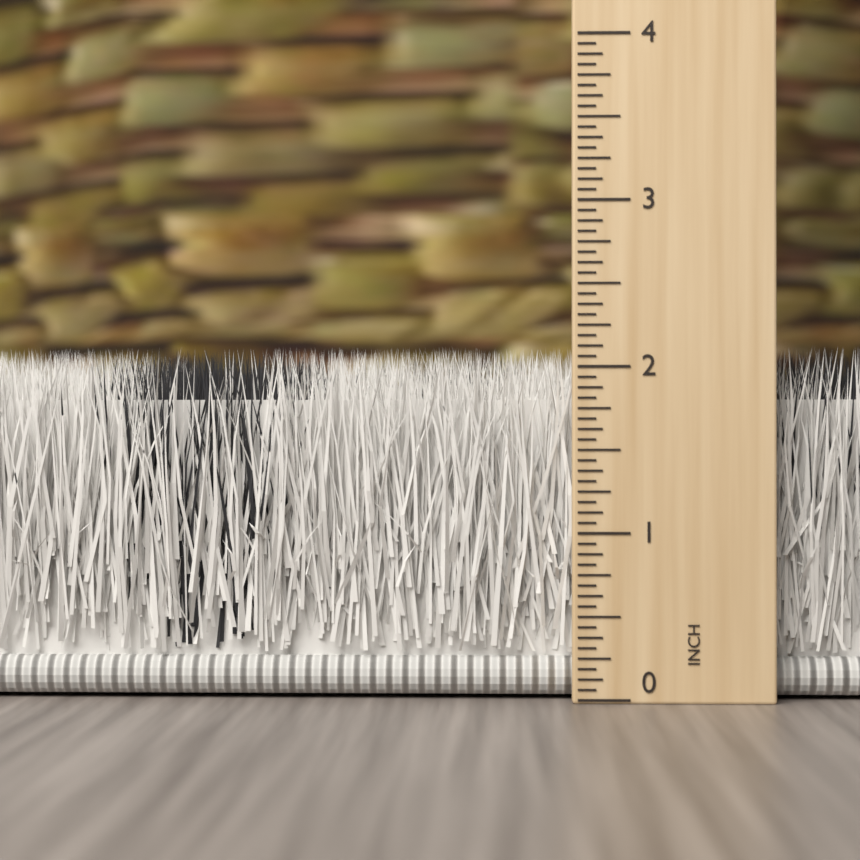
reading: 2.1250 inch
